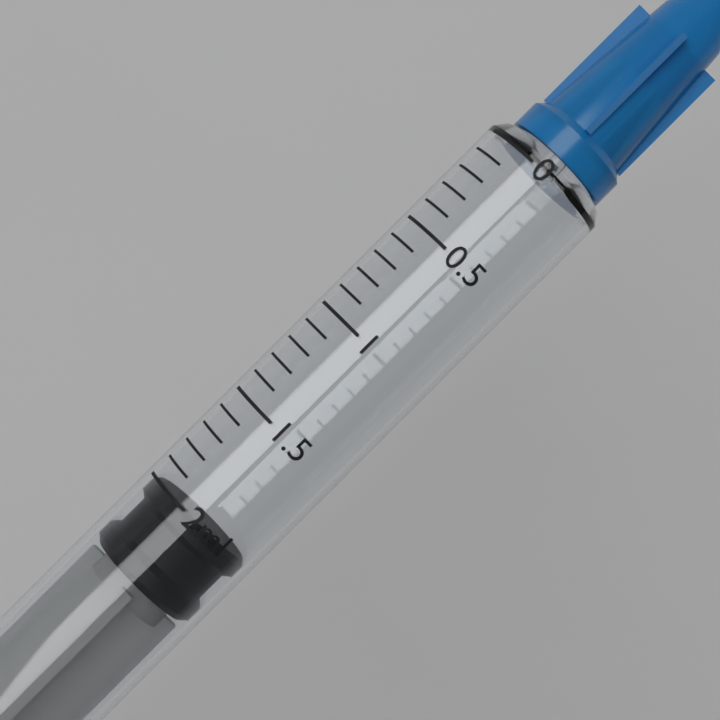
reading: 2.0 ml
